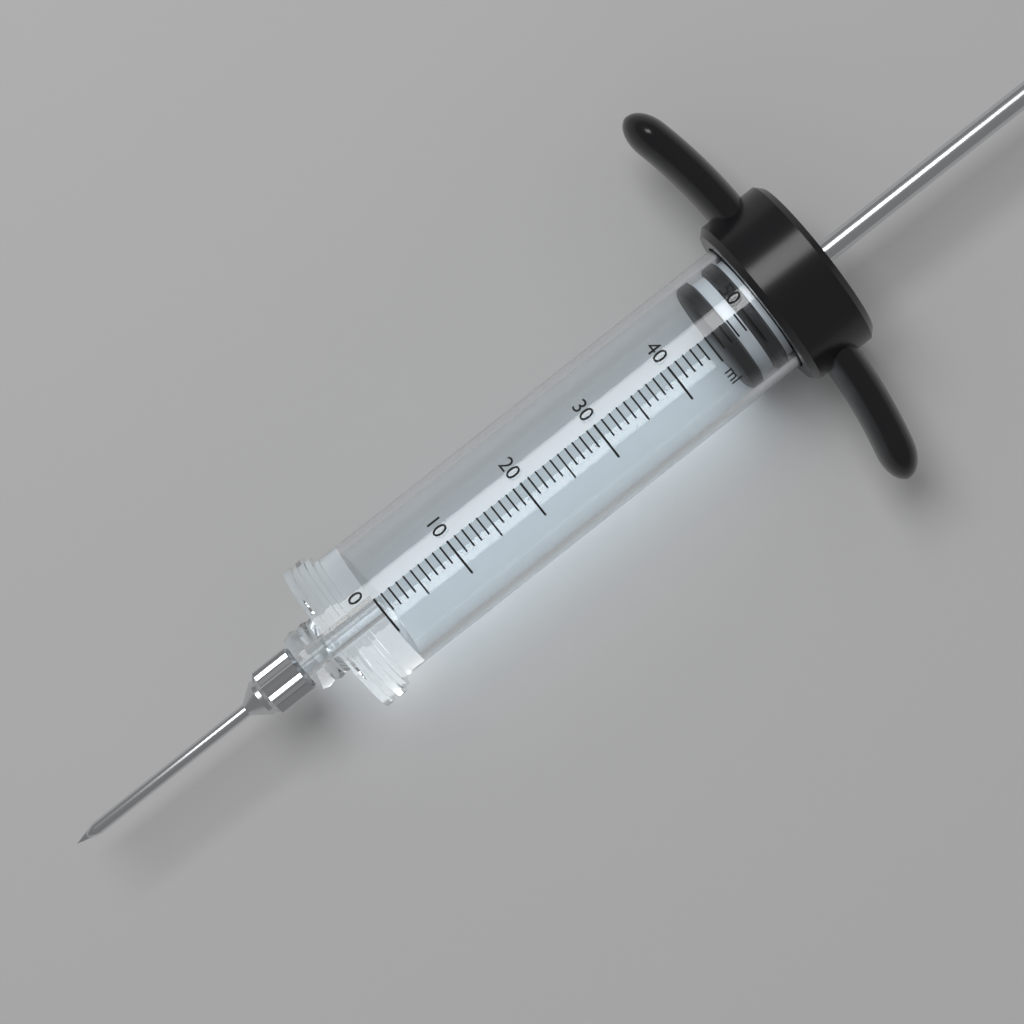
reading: 46 ml
